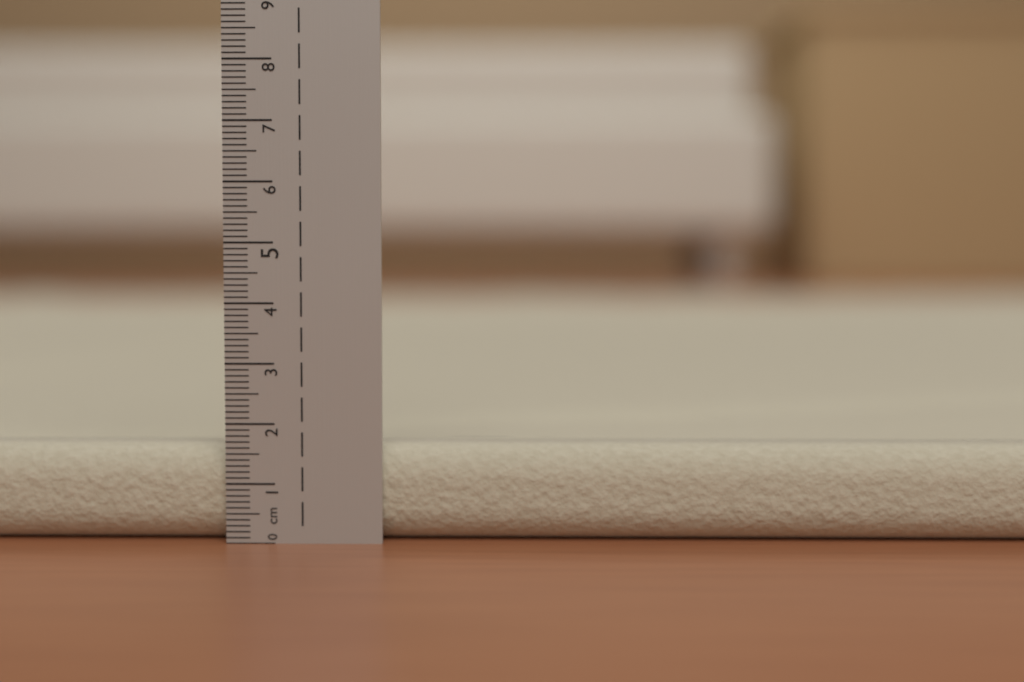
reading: 1.6 cm
